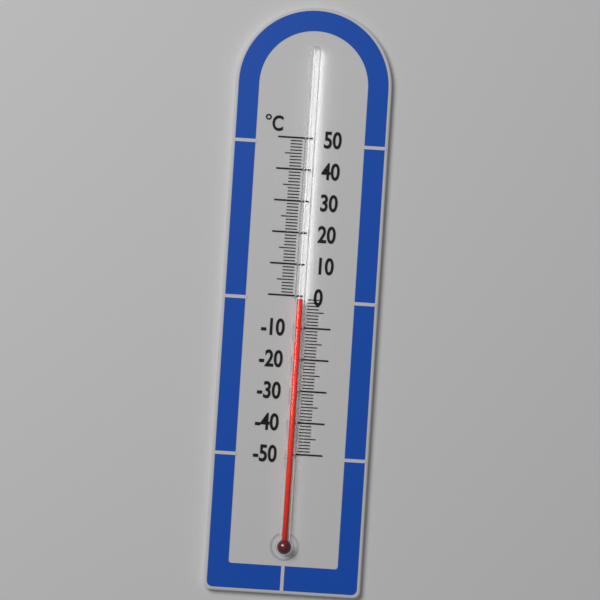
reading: -1 °C
